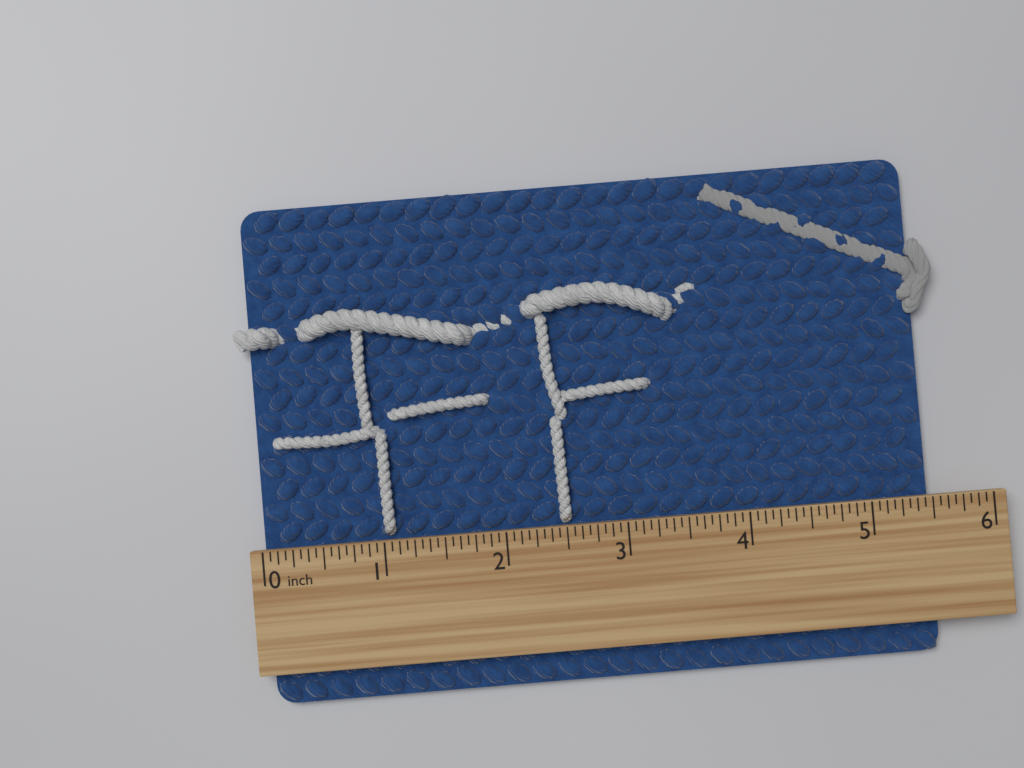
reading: 5.5000 inch
